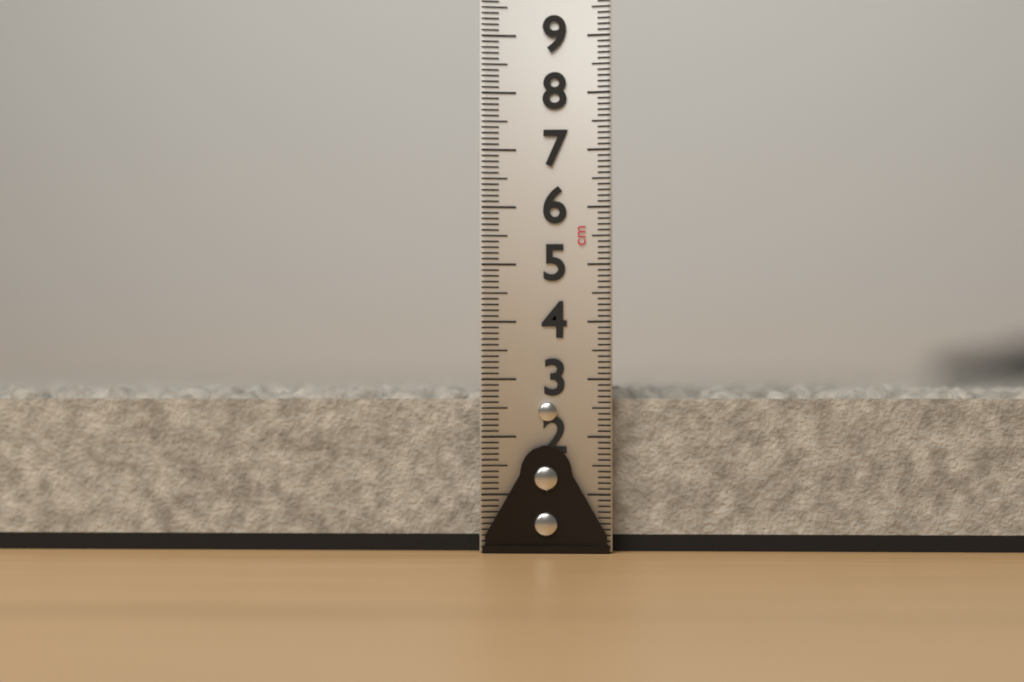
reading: 3.0 cm
